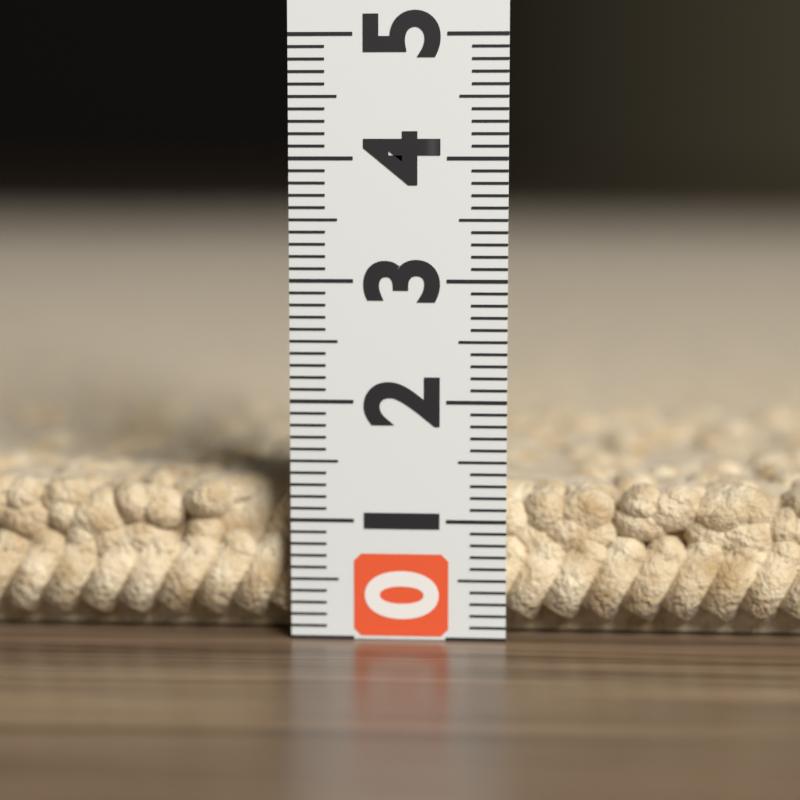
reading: 1.3 (no unit)
